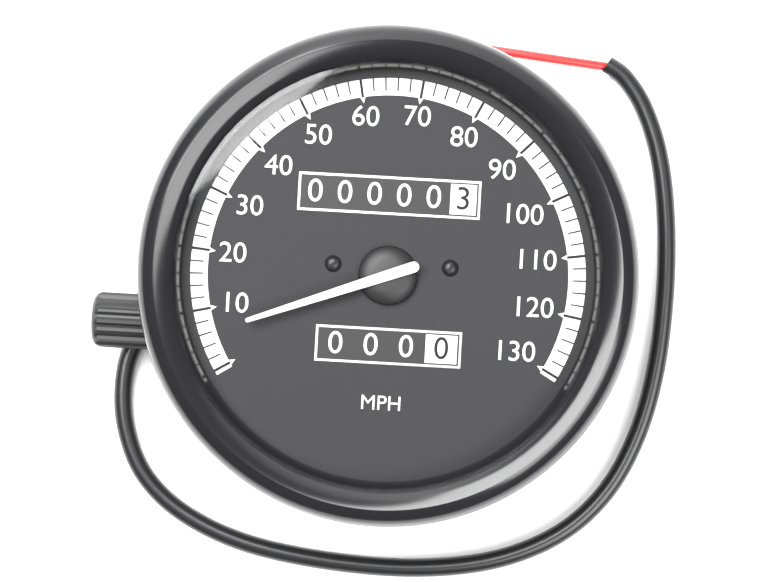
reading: 6 MPH
